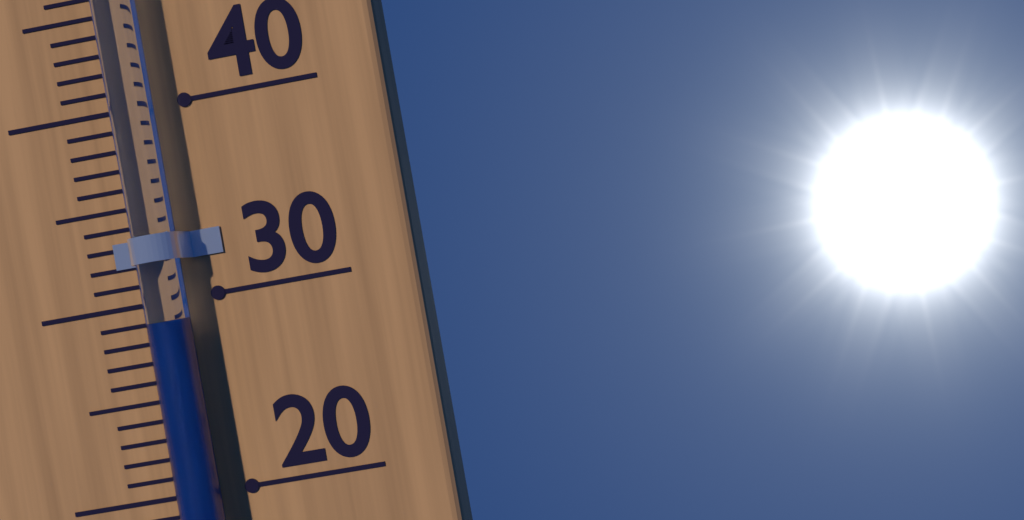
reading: 29 °C
